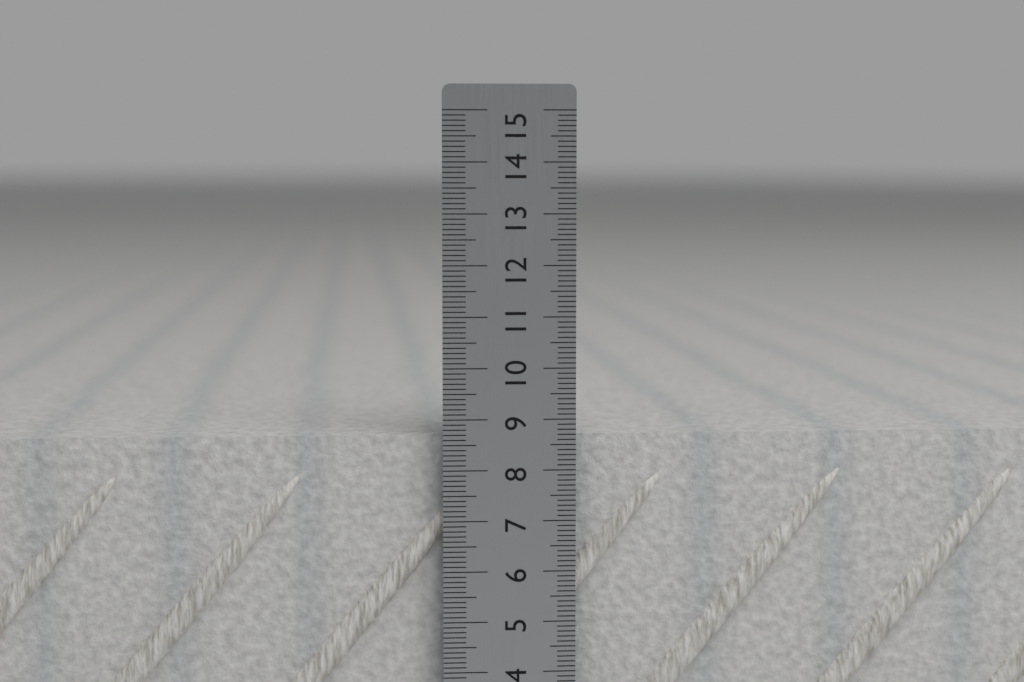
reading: 8.7 cm
